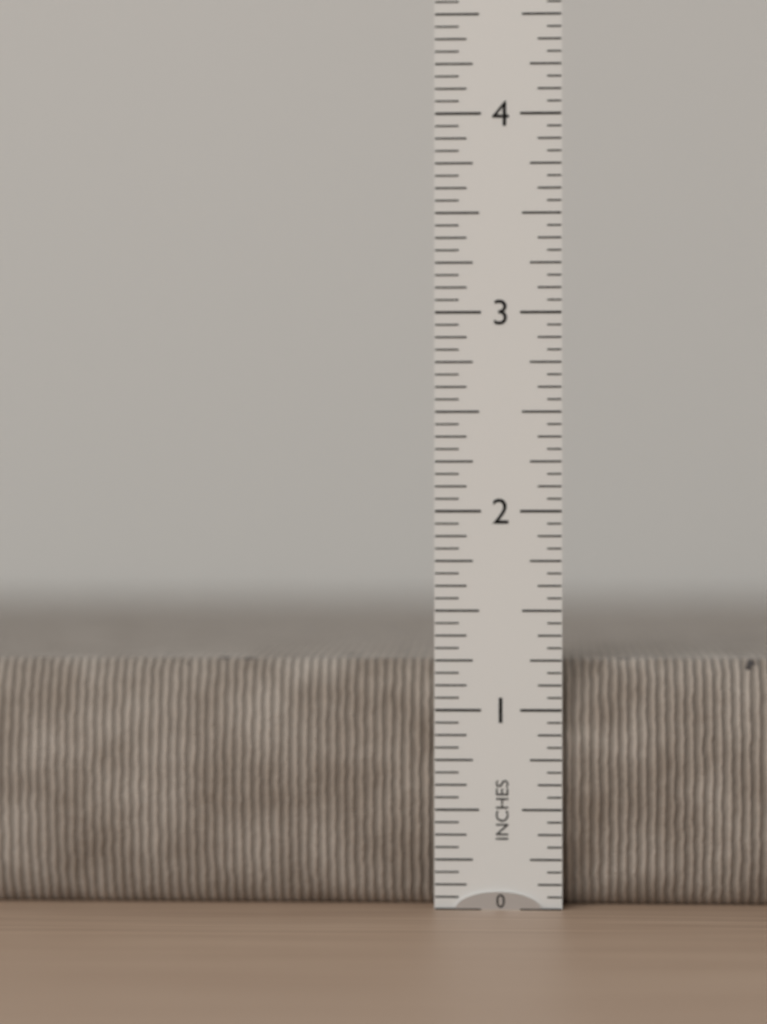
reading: 1.2500 in
